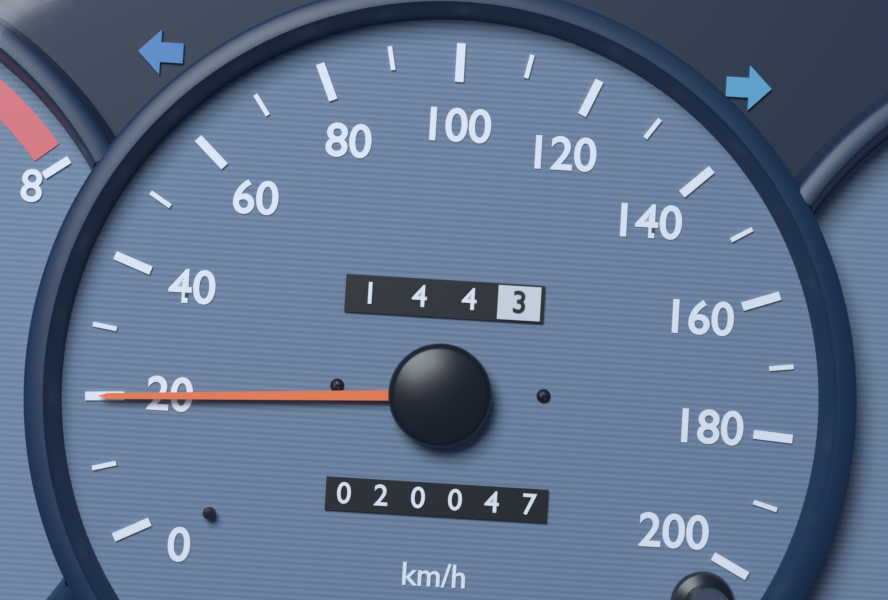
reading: 20 km/h
